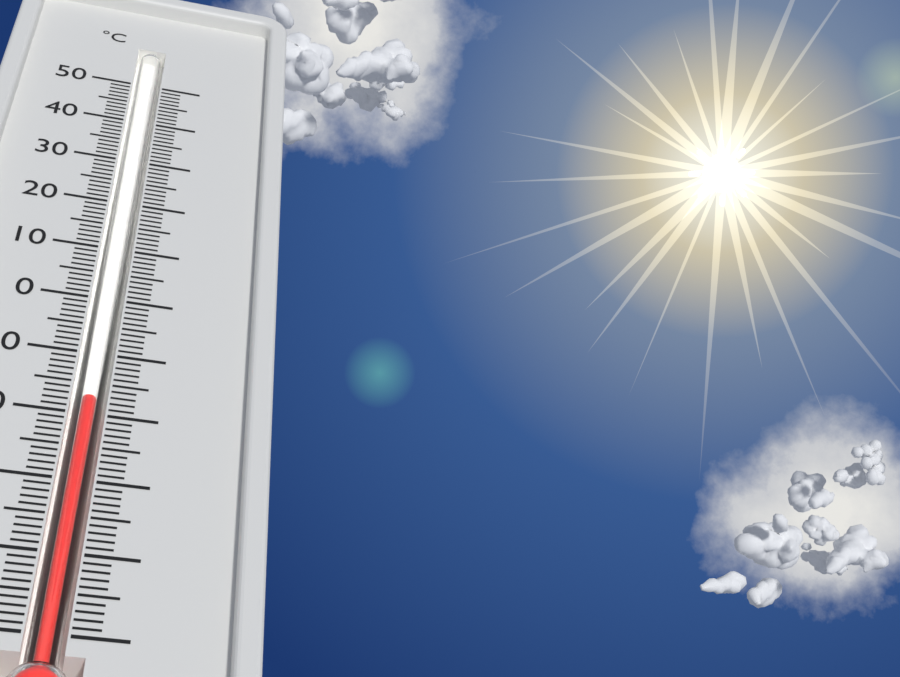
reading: -17 °C
